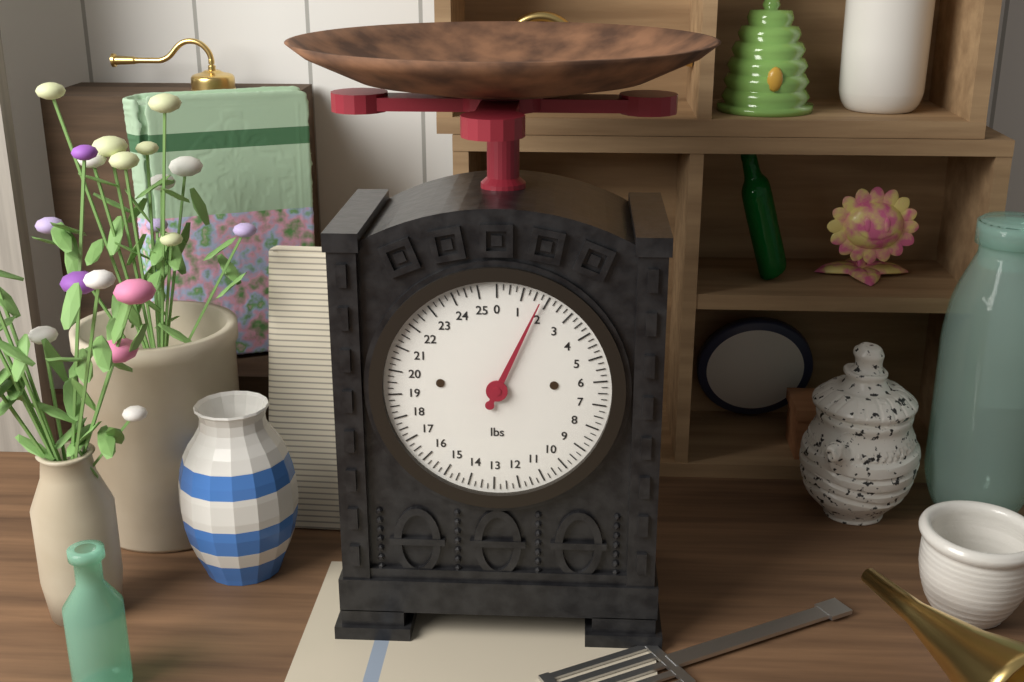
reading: 1.75 lbs
